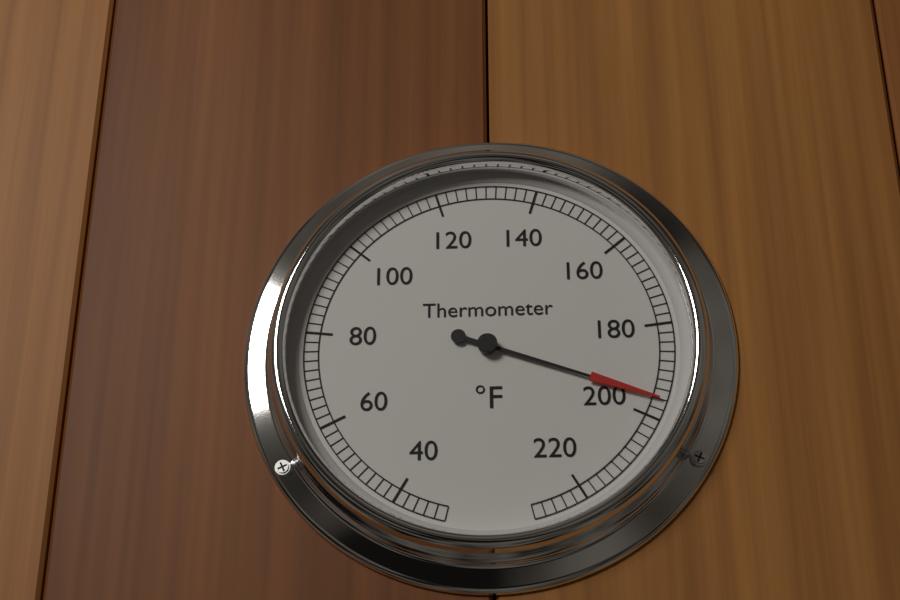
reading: 196 °F
